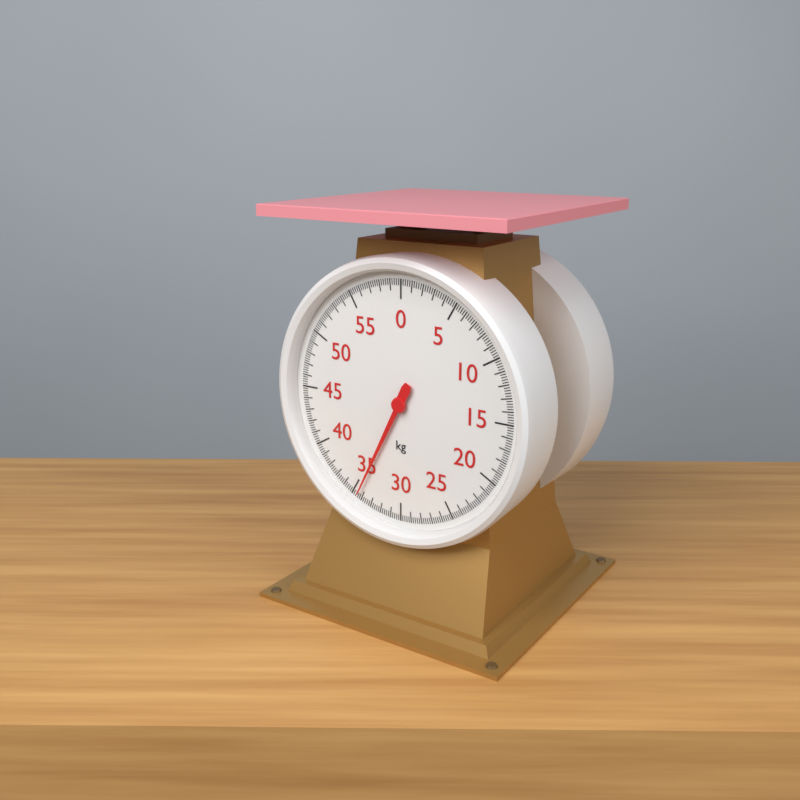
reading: 34.4 kg
